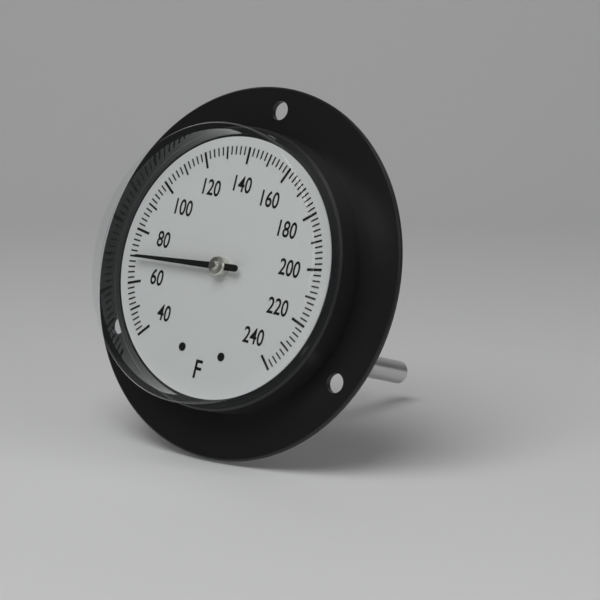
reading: 70 °F
